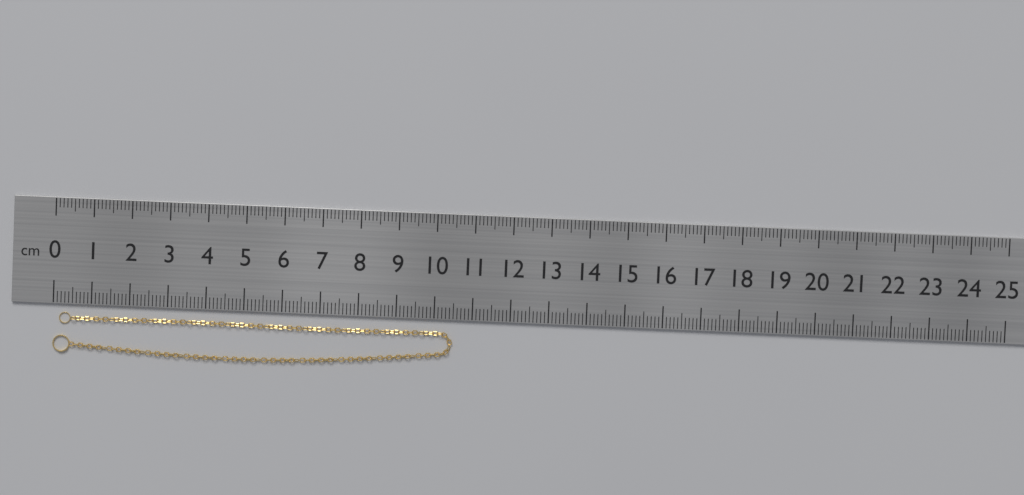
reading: 10.5 cm
